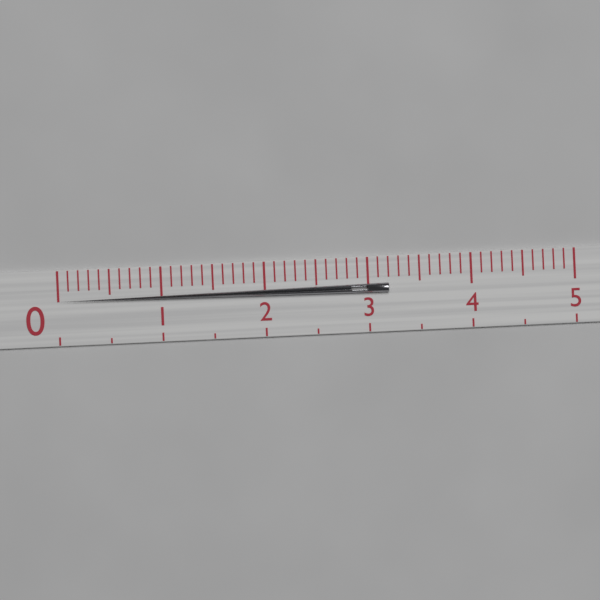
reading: 3.2 (no unit)
